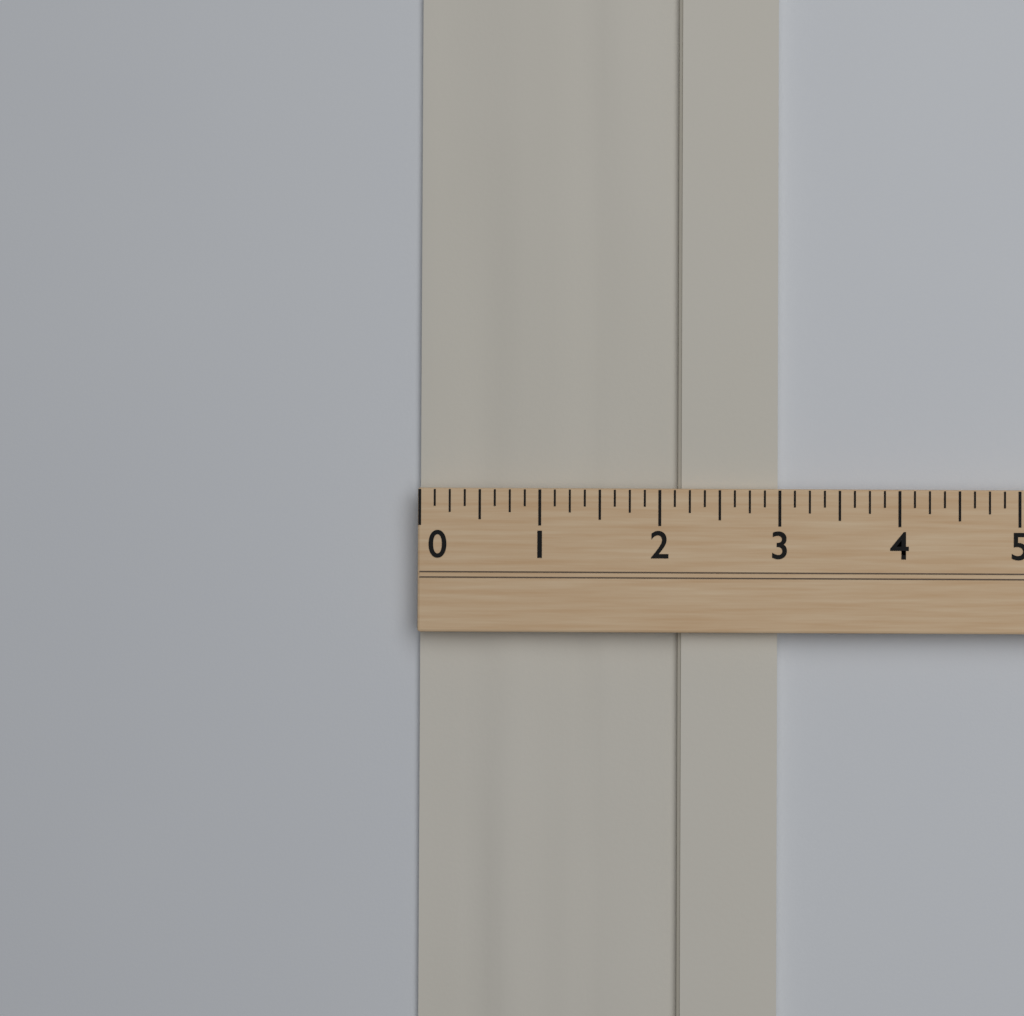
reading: 3.000 (no unit)
